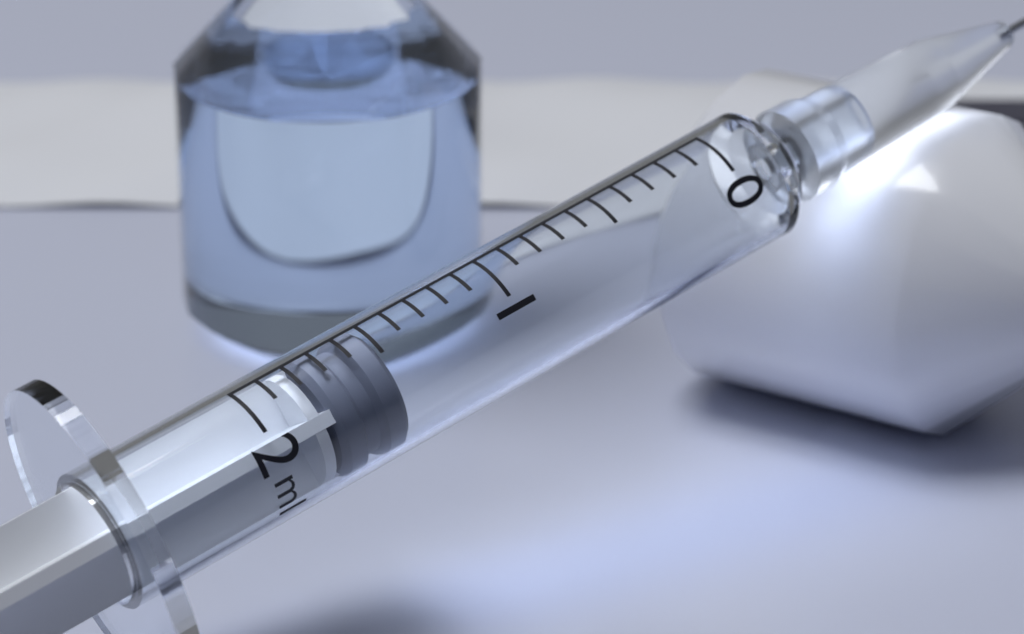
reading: 1.5 ml
